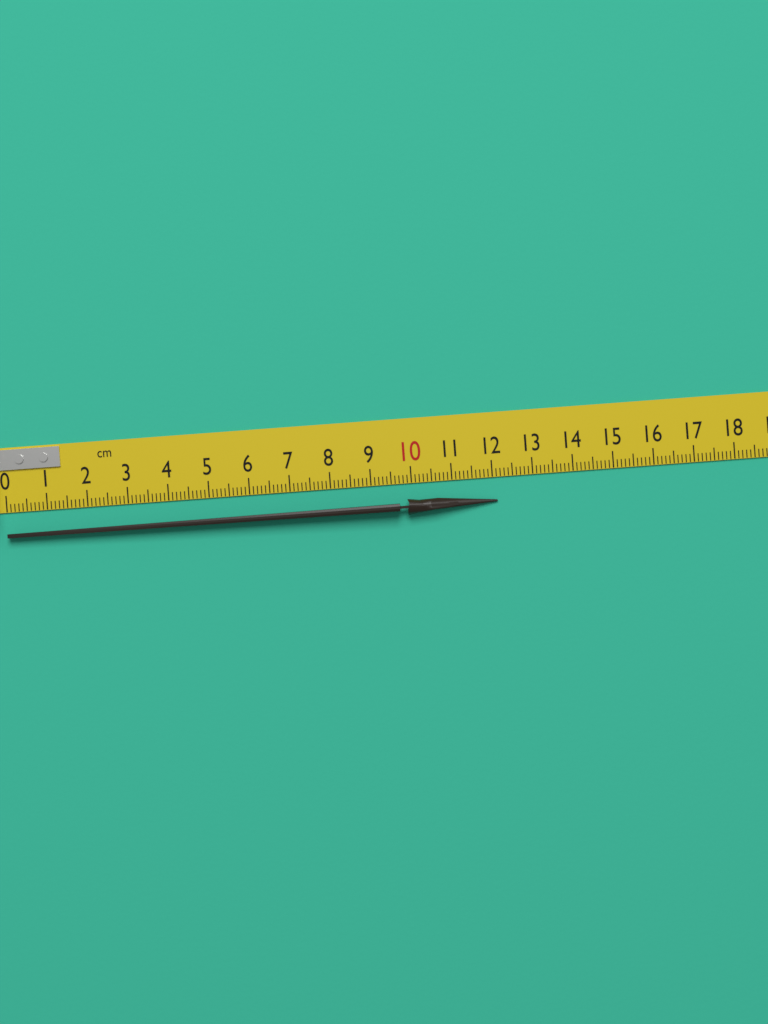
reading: 12.1 cm
